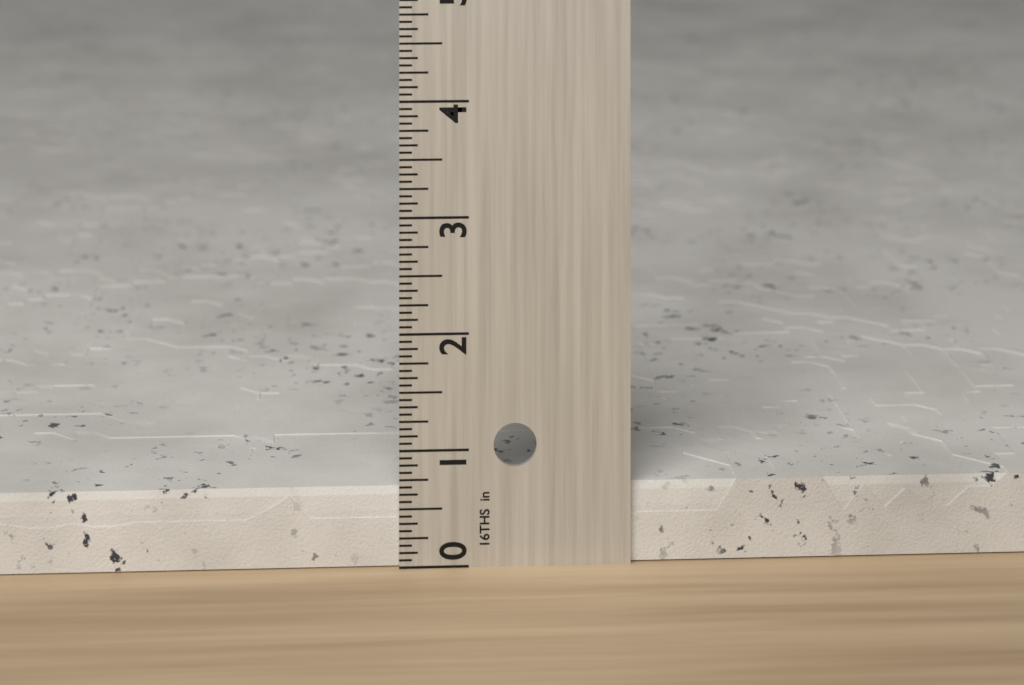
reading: 0.6875 in
